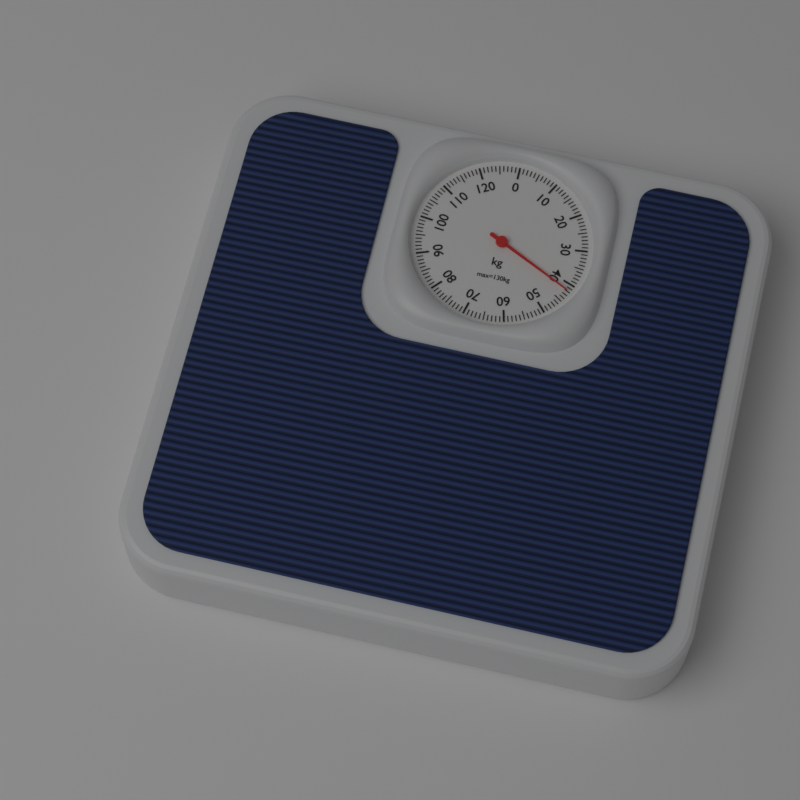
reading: 42 kg
